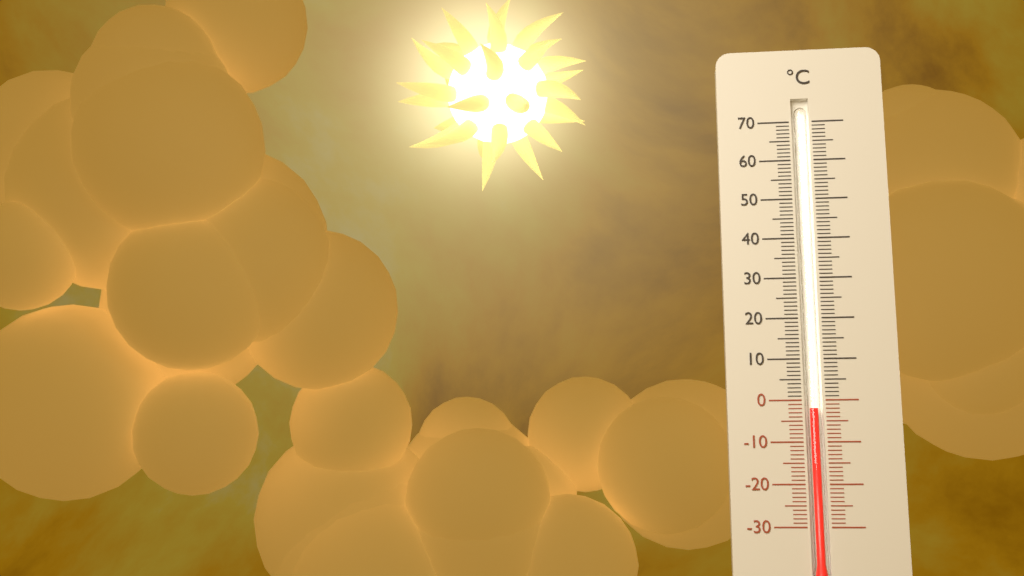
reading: -2 °C
